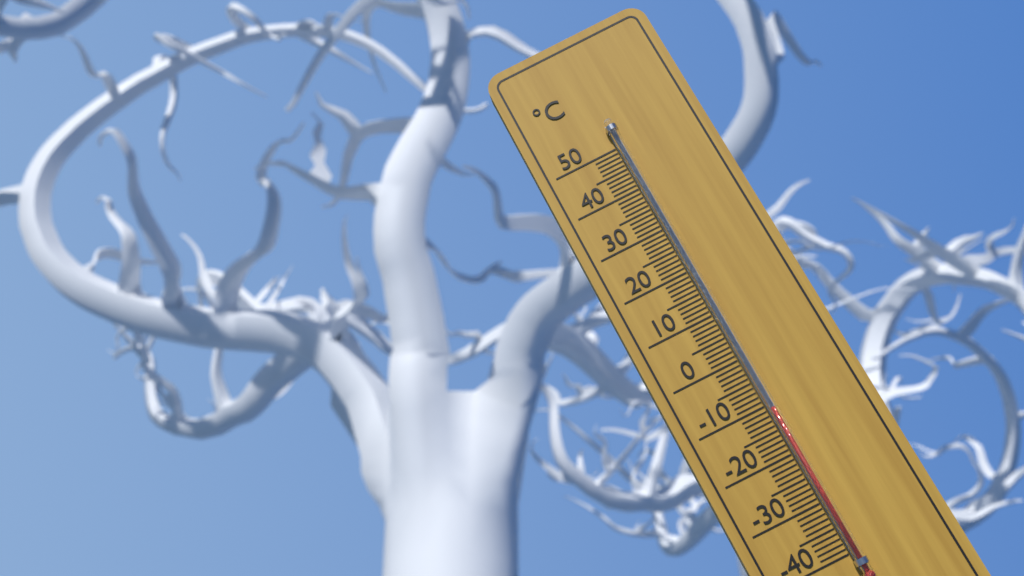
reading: -11 °C
